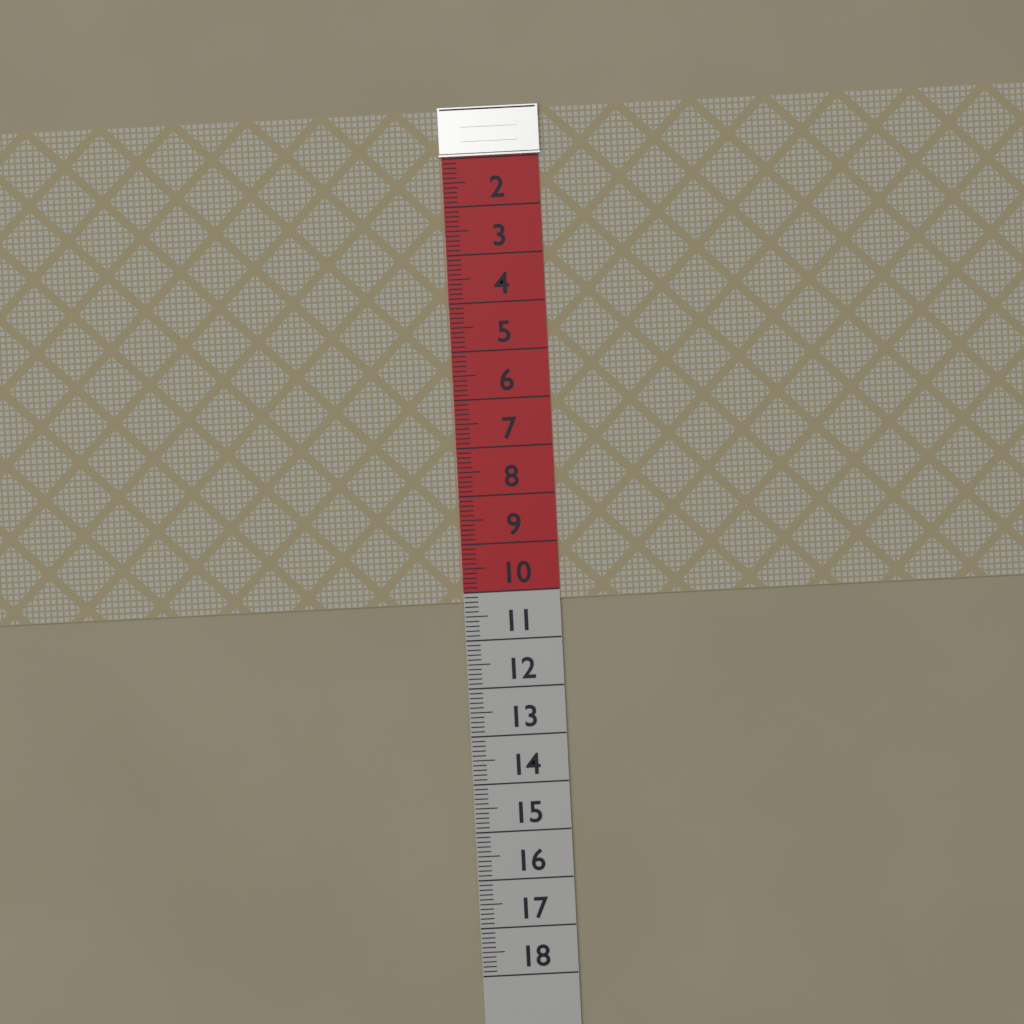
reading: 10.2 (no unit)
